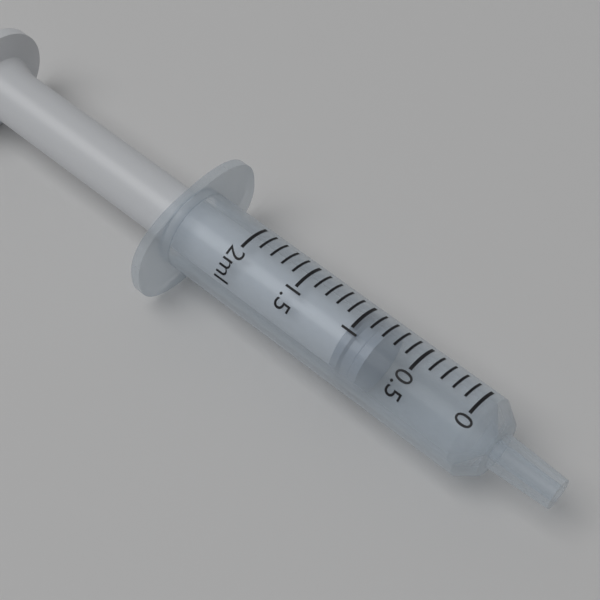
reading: 0.8 ml
